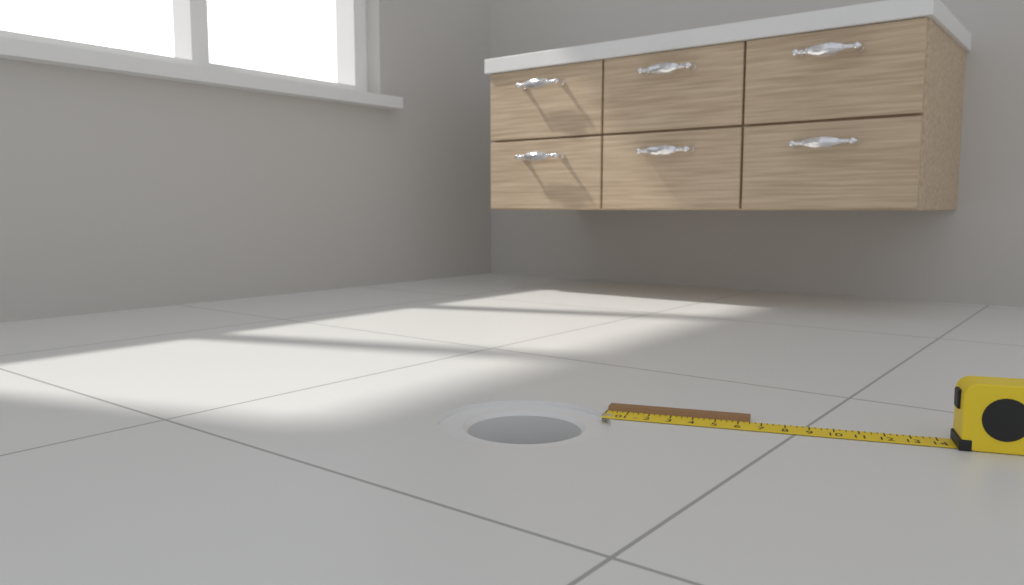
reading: 6.50 in
